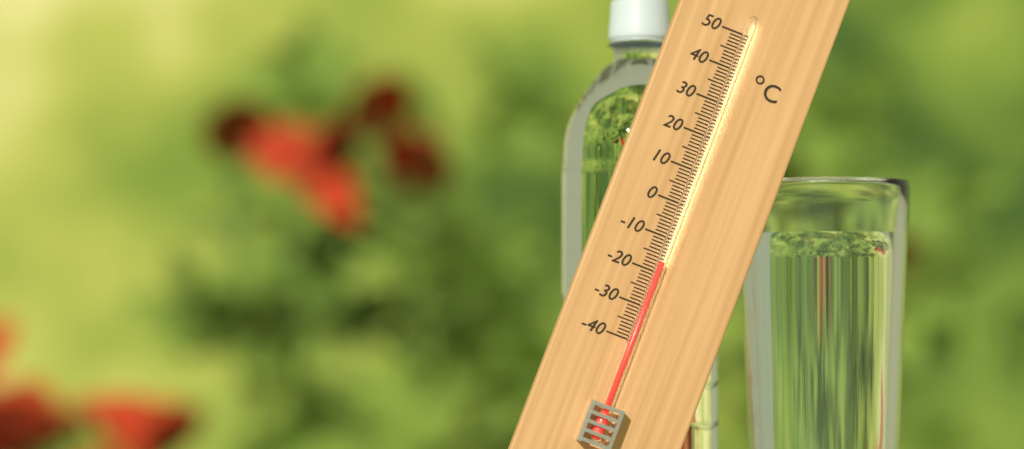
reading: -17 °C
